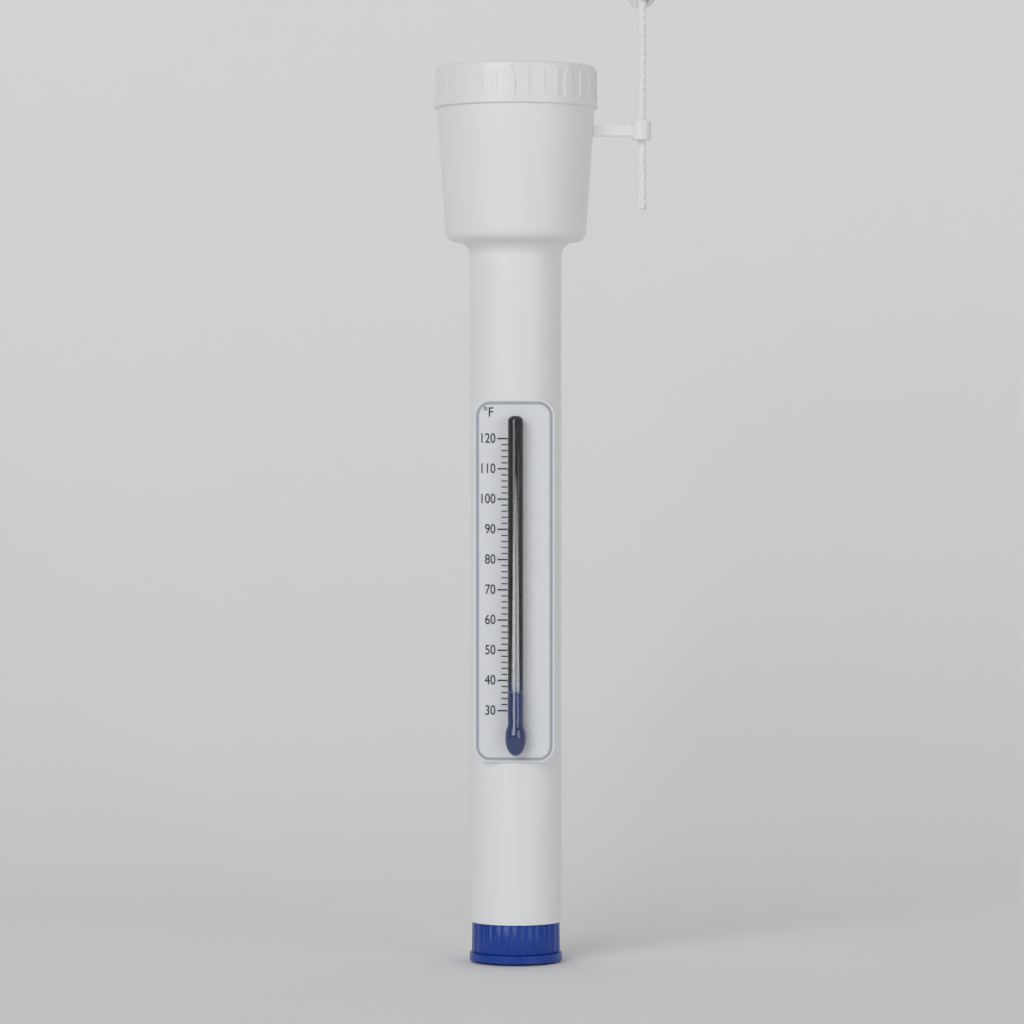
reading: 36 °F
